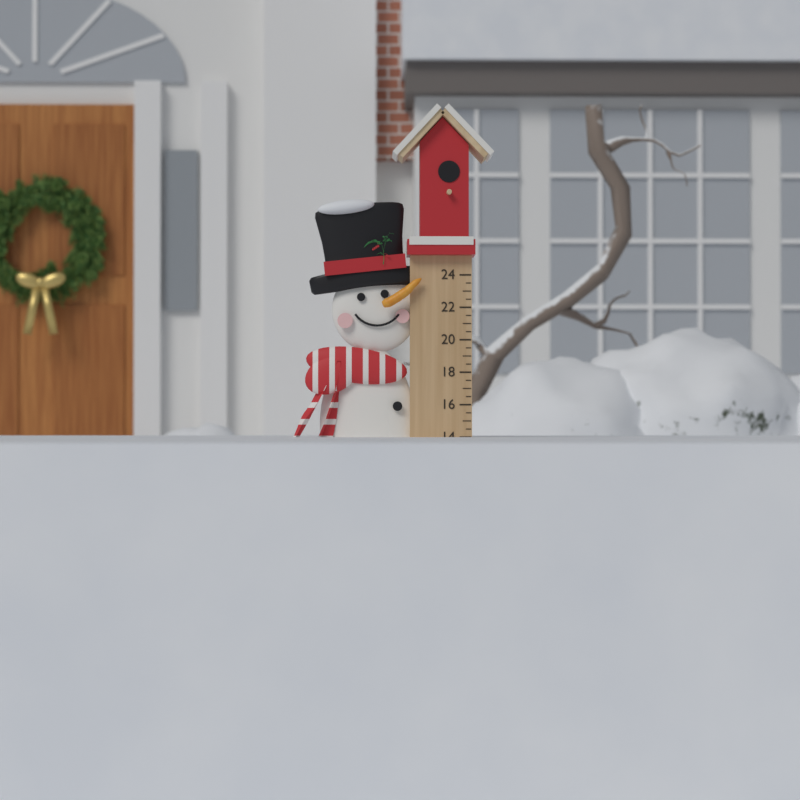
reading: 14.0 (no unit)
